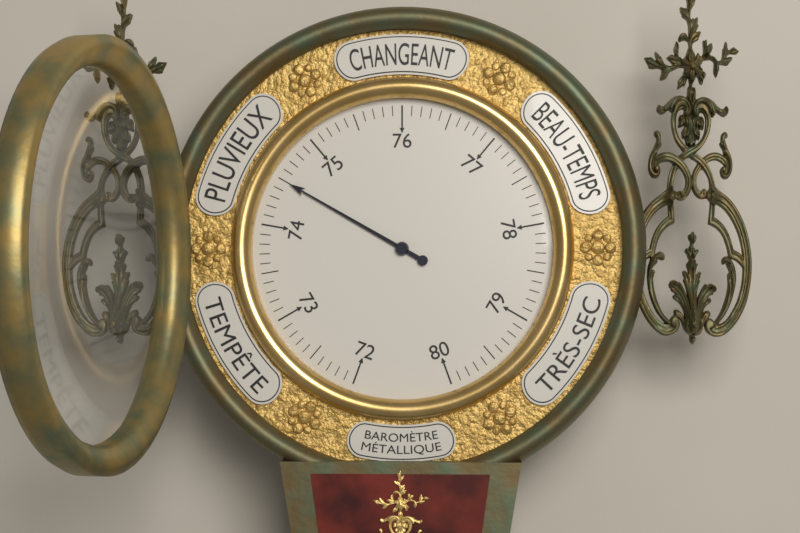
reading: 74.5 (no unit)
